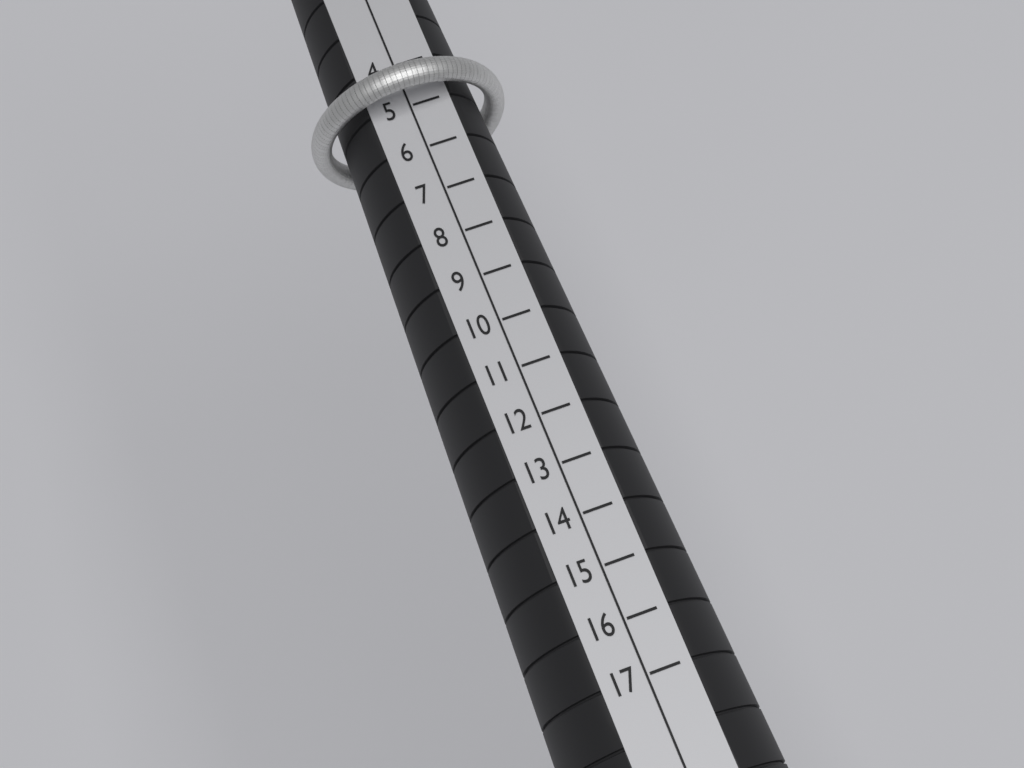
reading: 5 (no unit)
